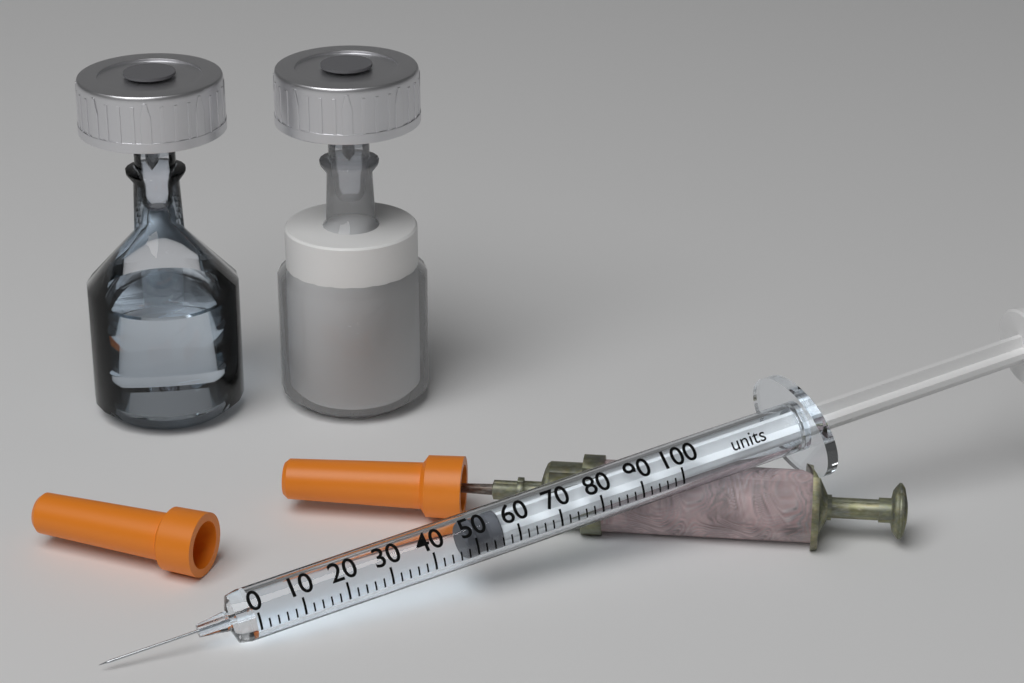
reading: 48 units
